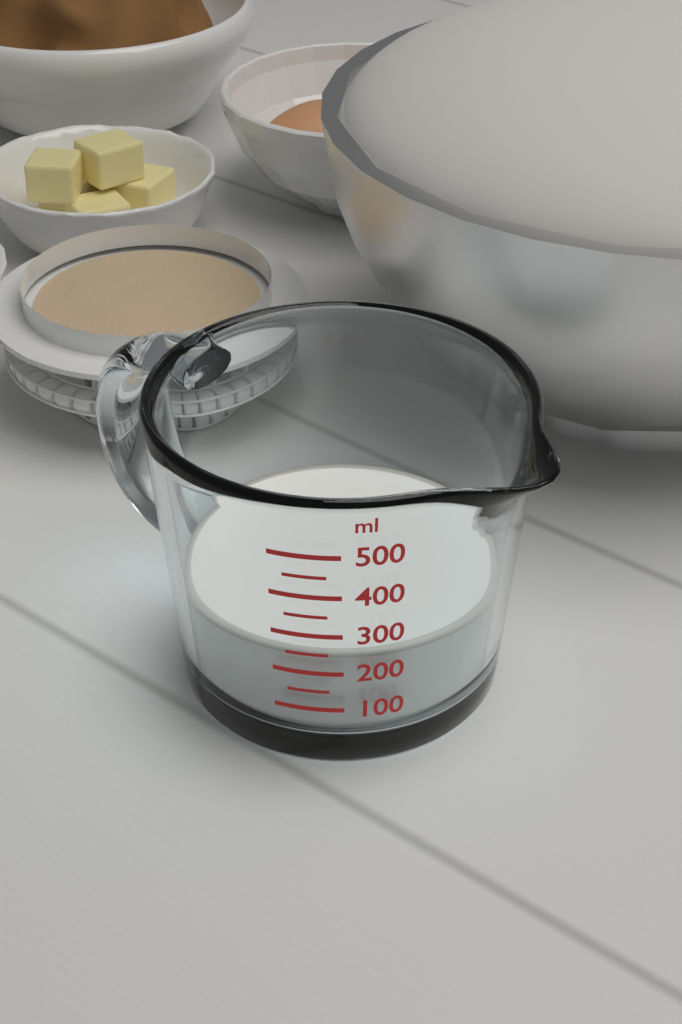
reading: 240 ml
